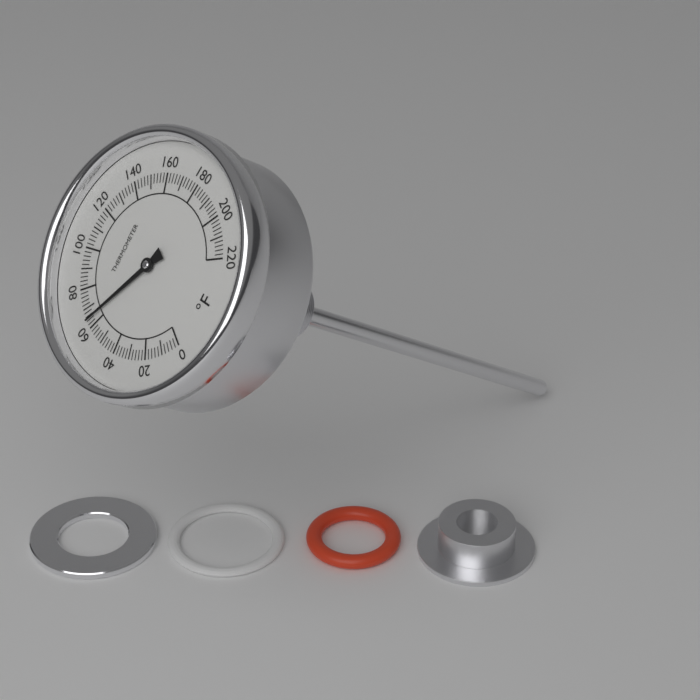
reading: 64 °F
